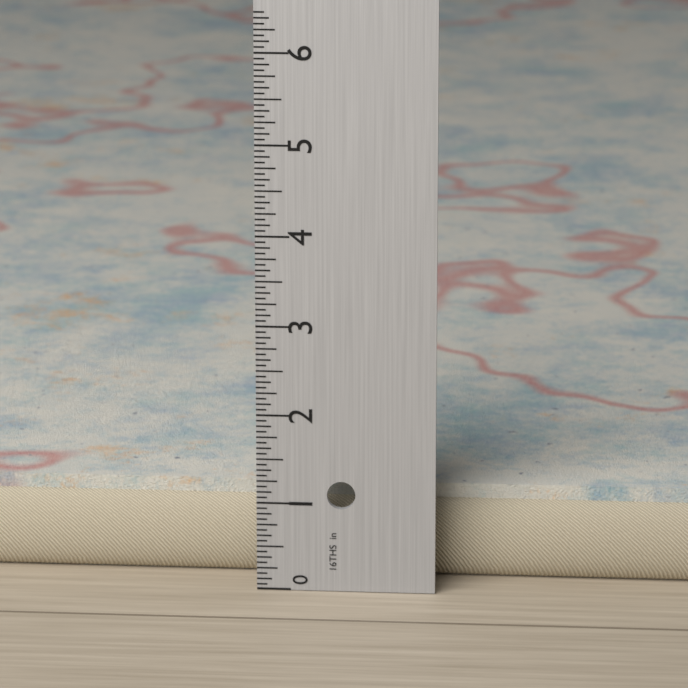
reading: 1.0625 in
